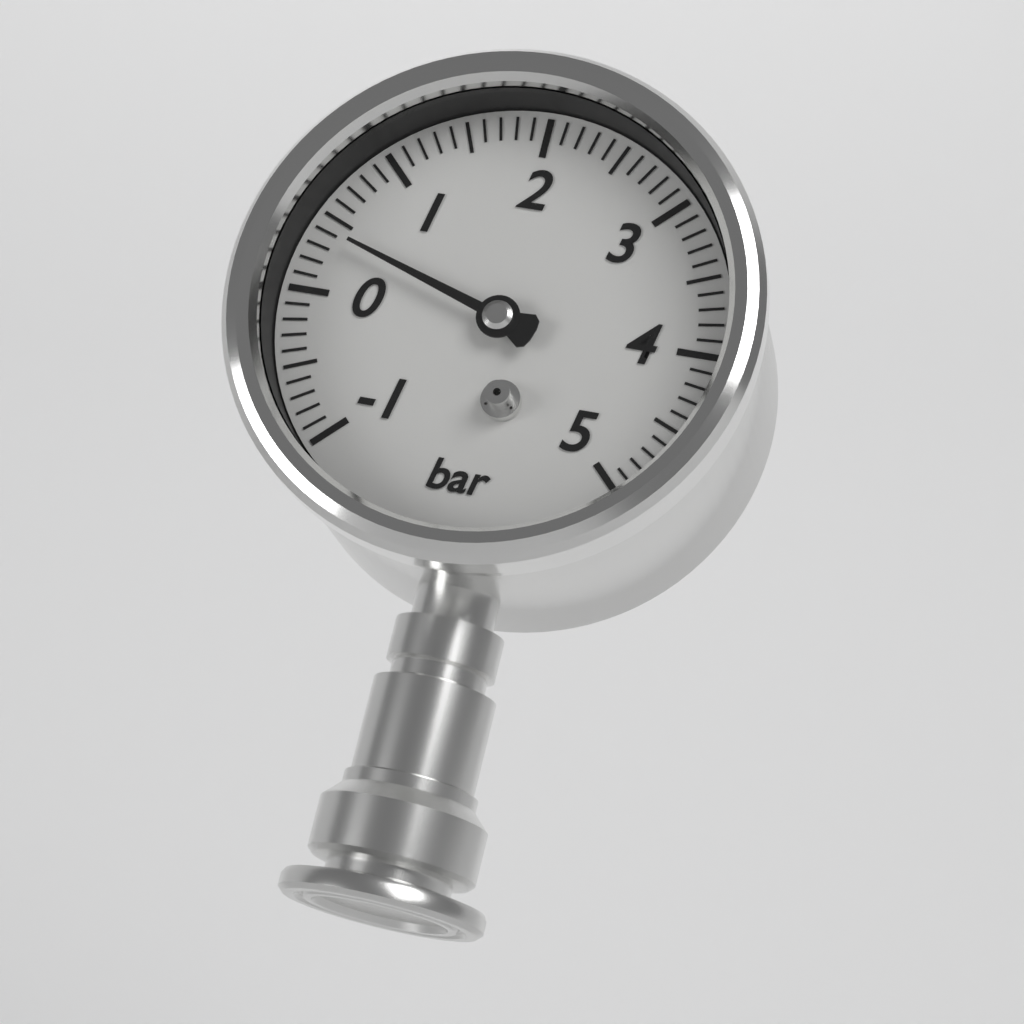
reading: 0.4 bar
